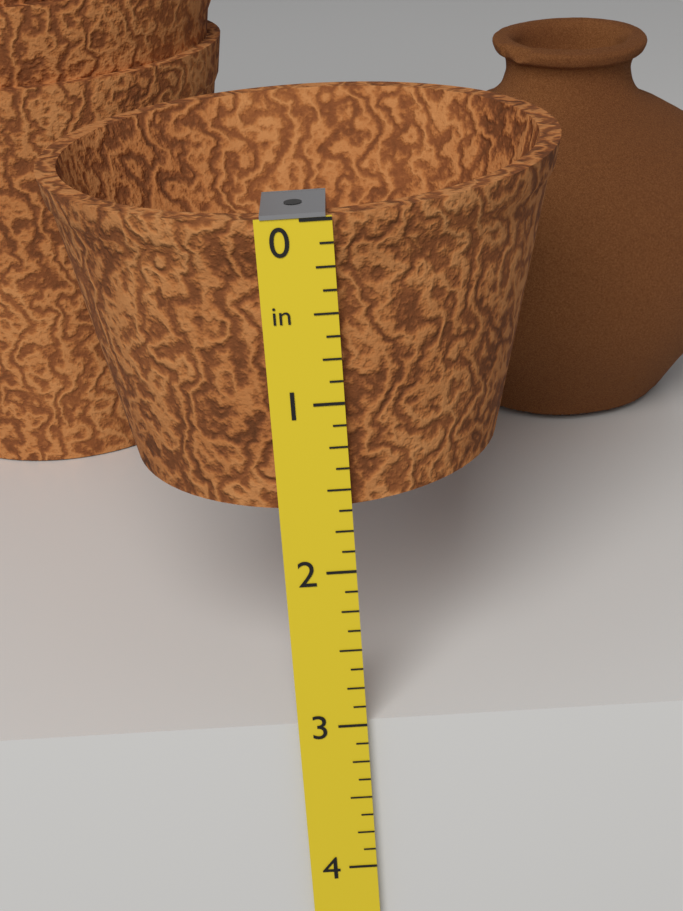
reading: 1.625 in
